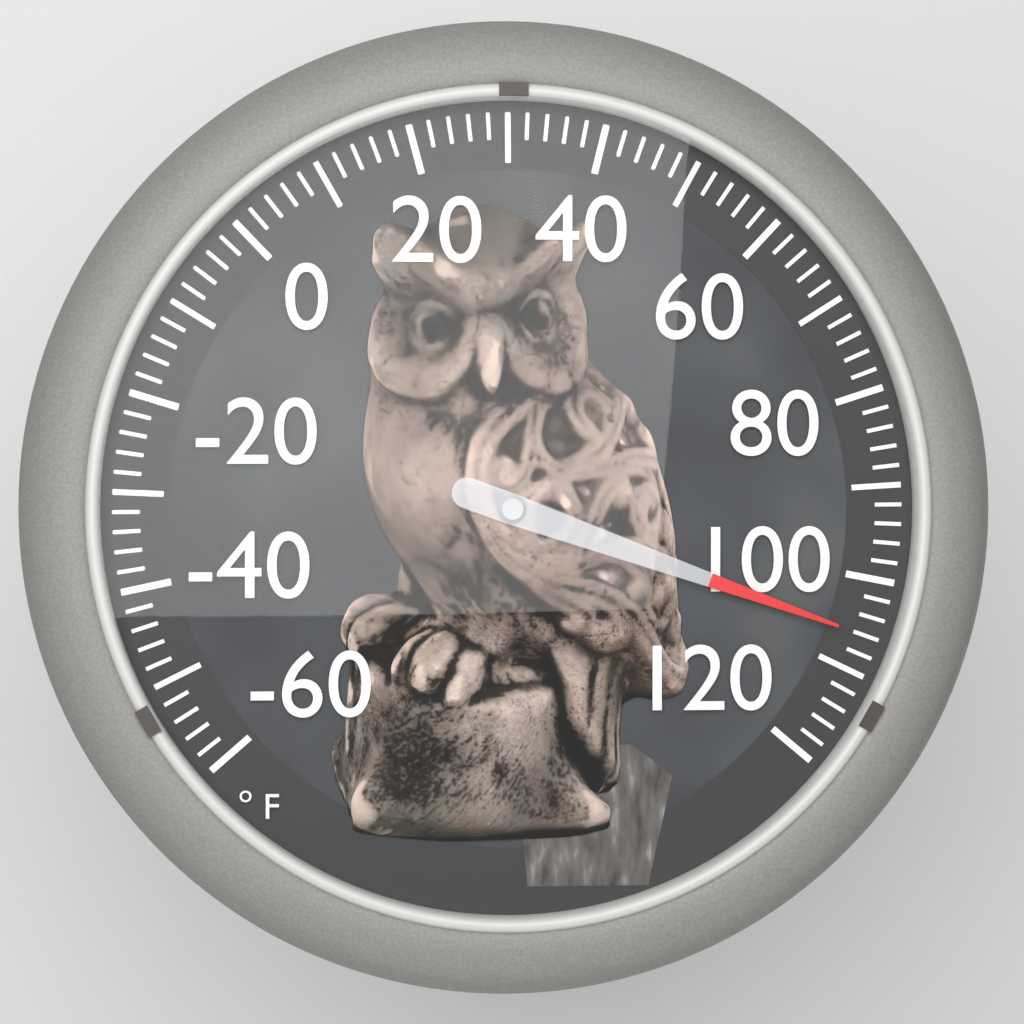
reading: 106 °F
